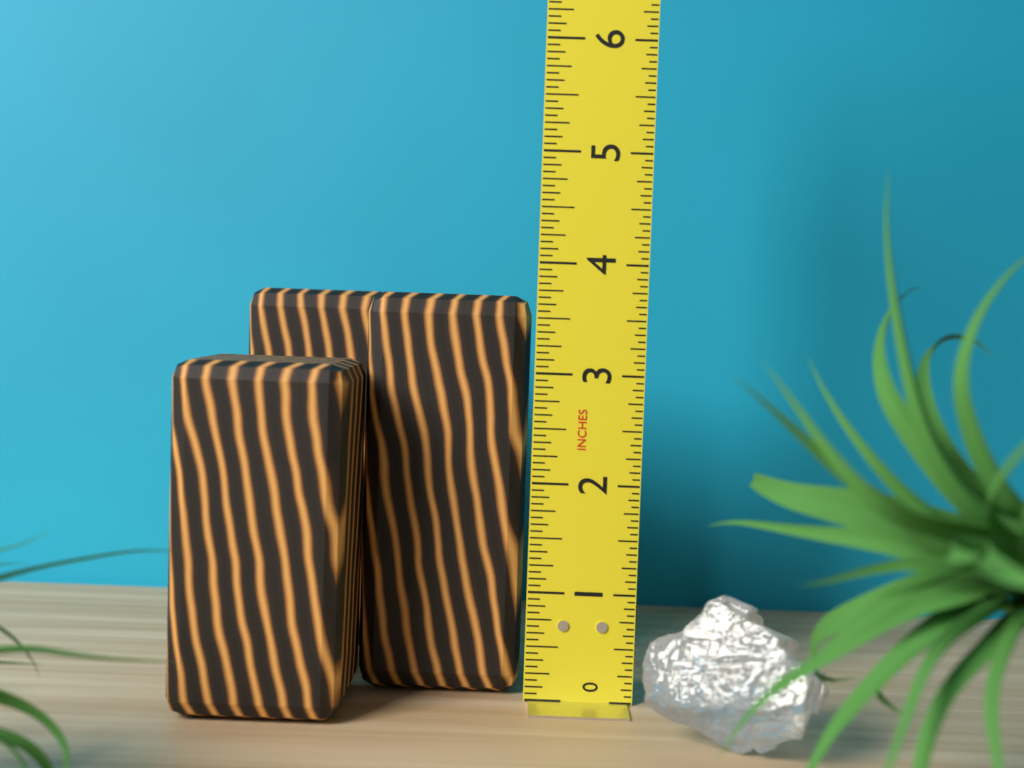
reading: 3.6875 in
